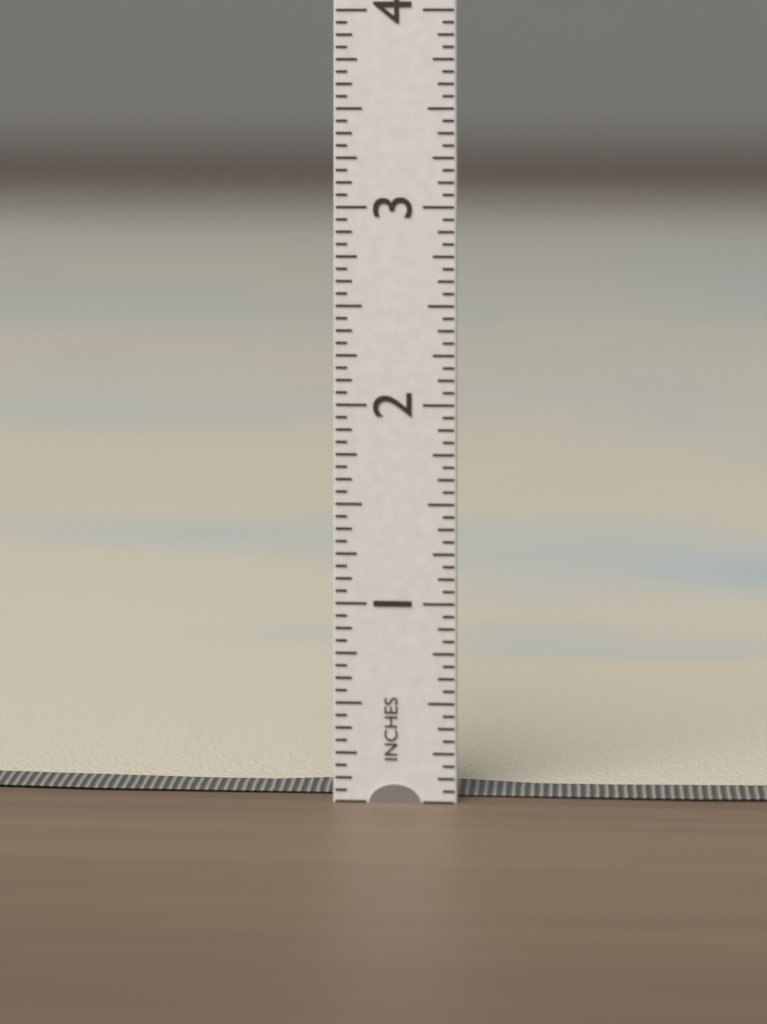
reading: 0.0625 in
